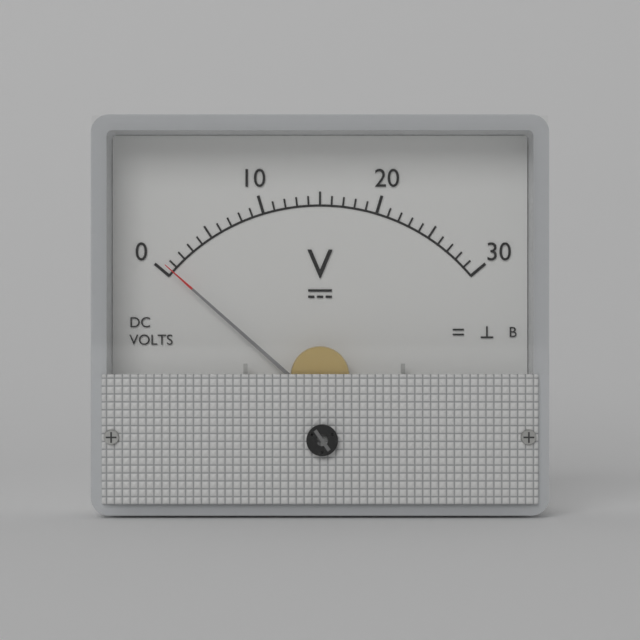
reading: 0.5 V
